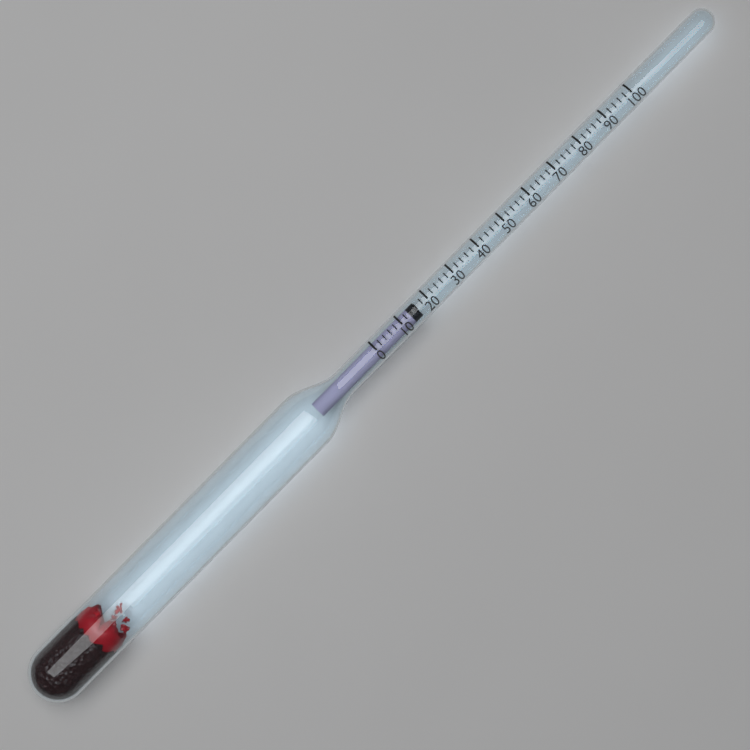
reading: 16 (no unit)
